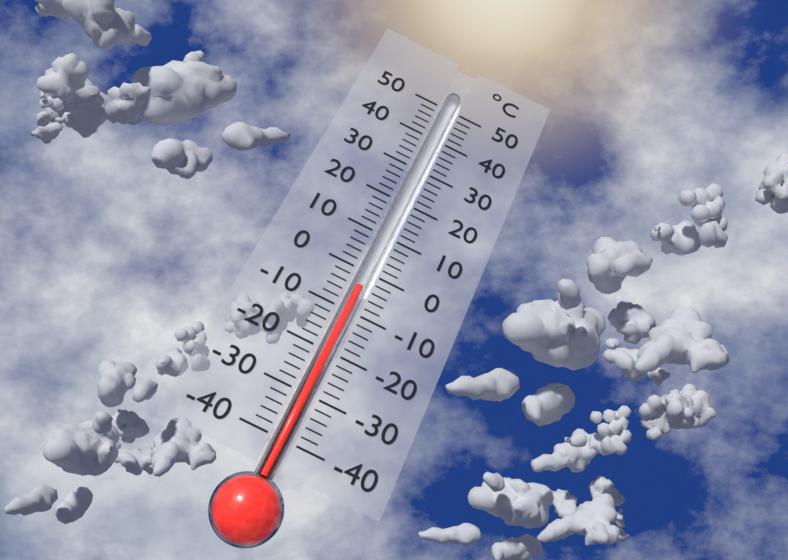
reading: -4 °C
